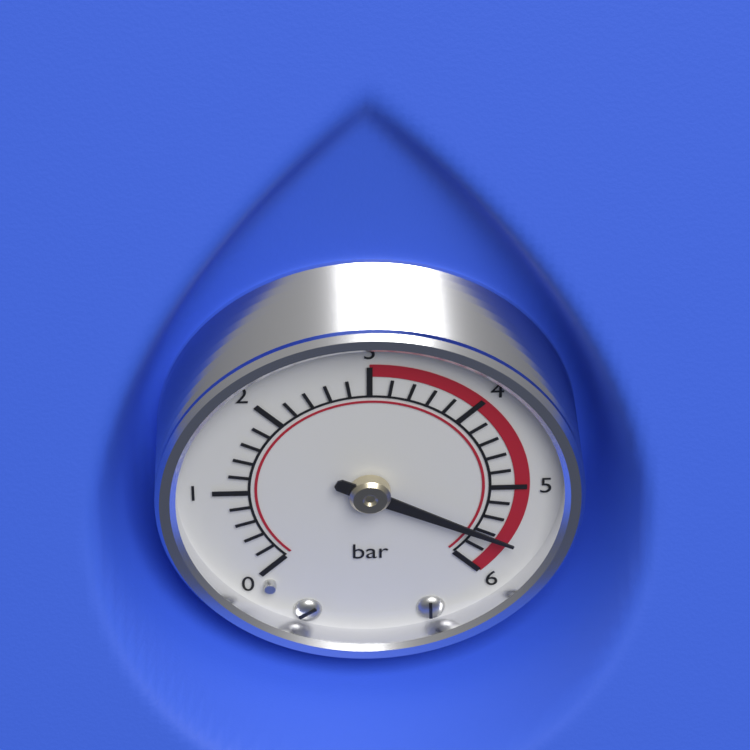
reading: 5.6 bar
